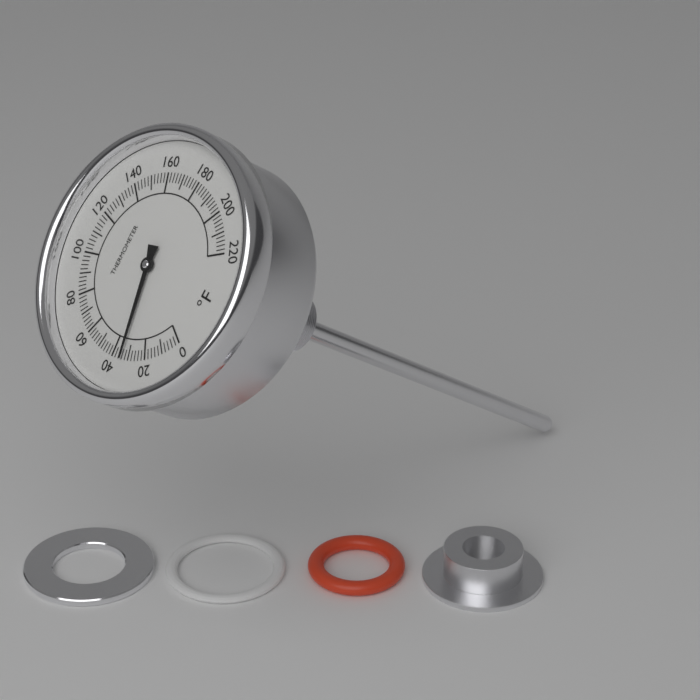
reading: 34 °F
